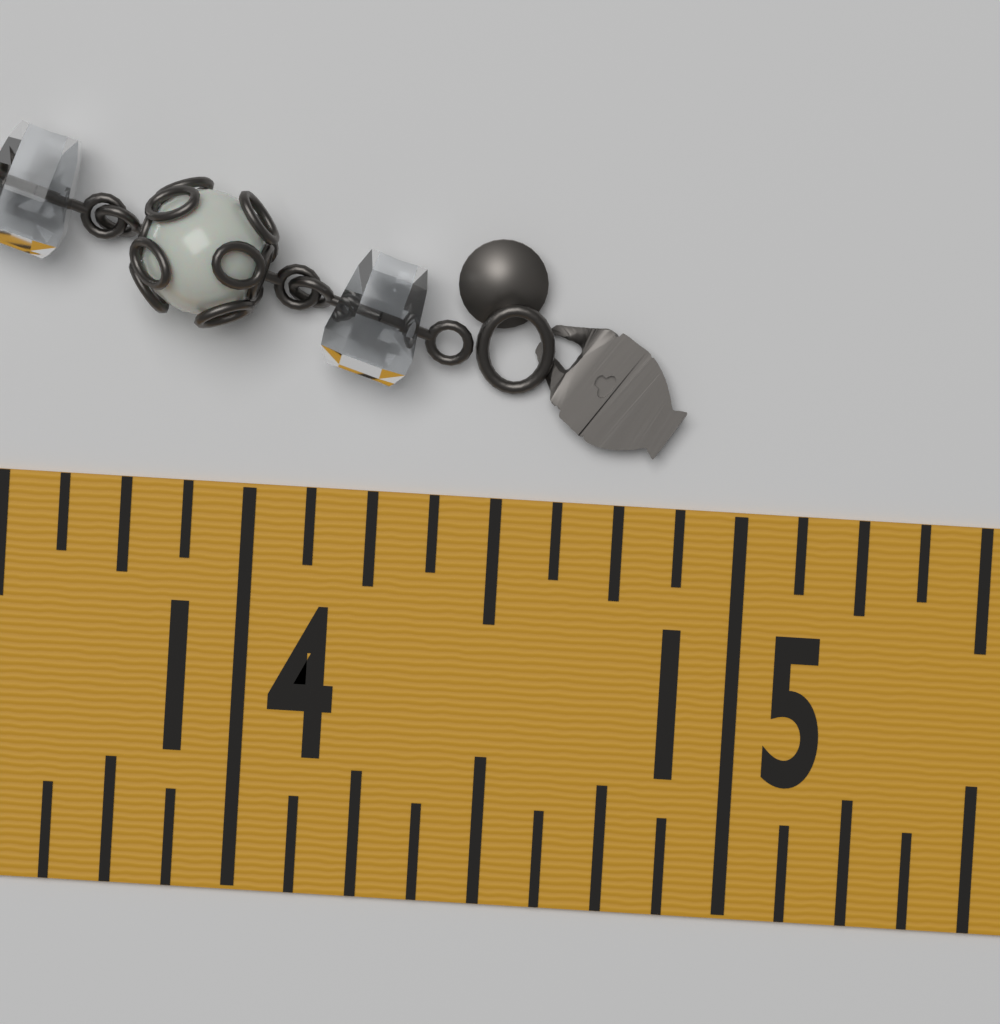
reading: 14.875 in
